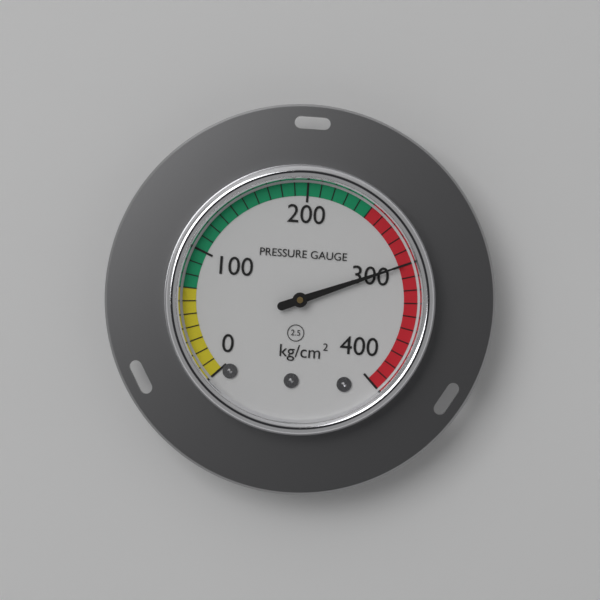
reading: 300 kg/cm²
